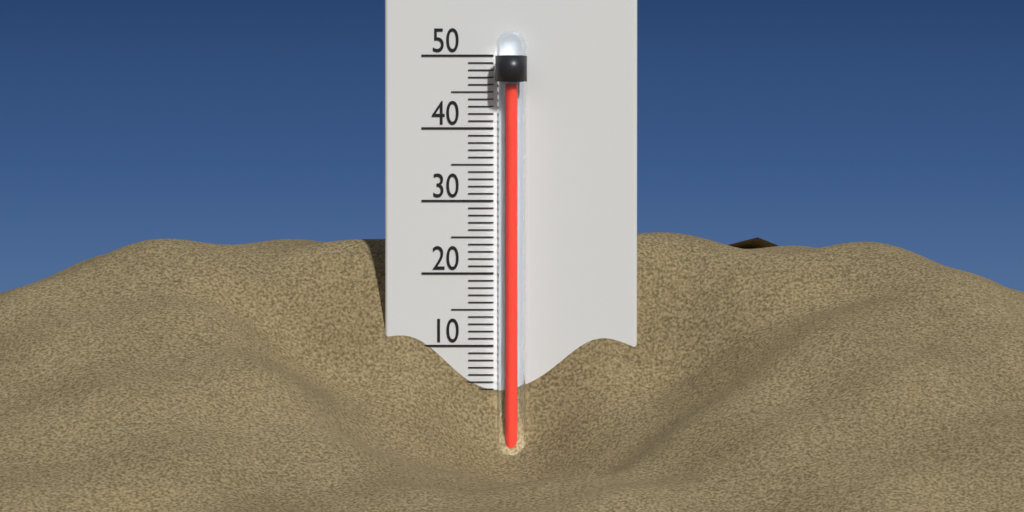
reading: 46 °C
